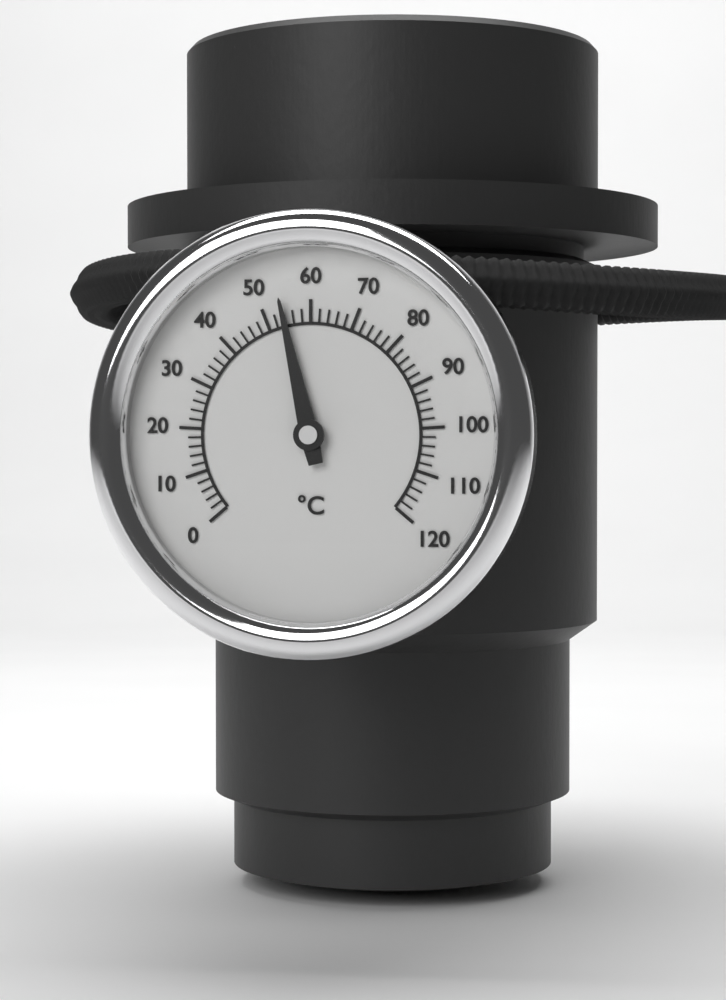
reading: 54 °C
